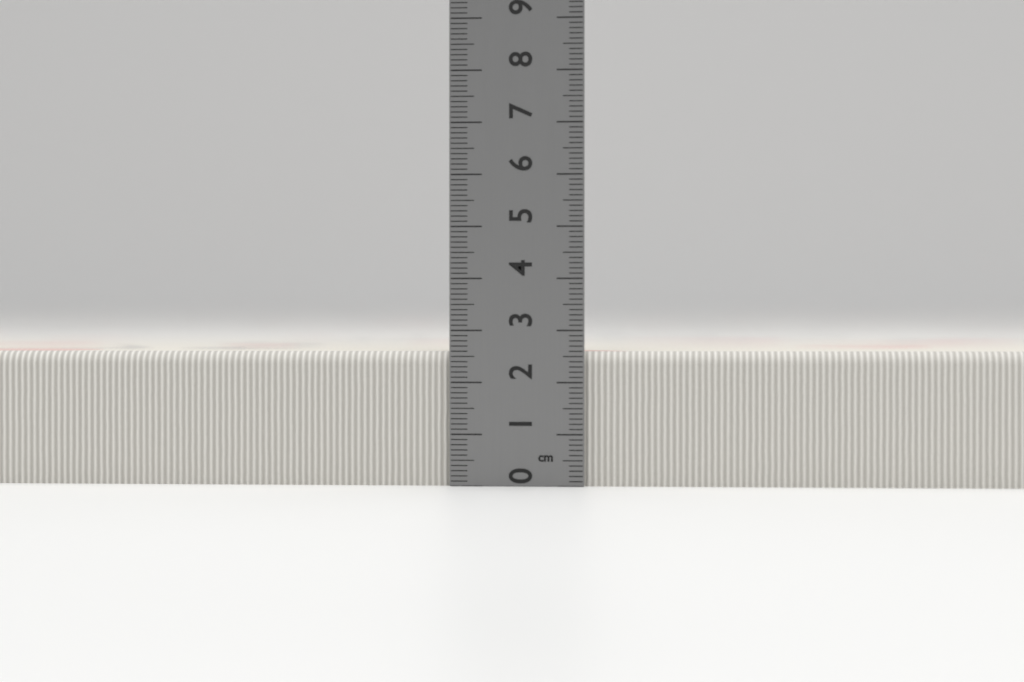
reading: 2.6 cm
